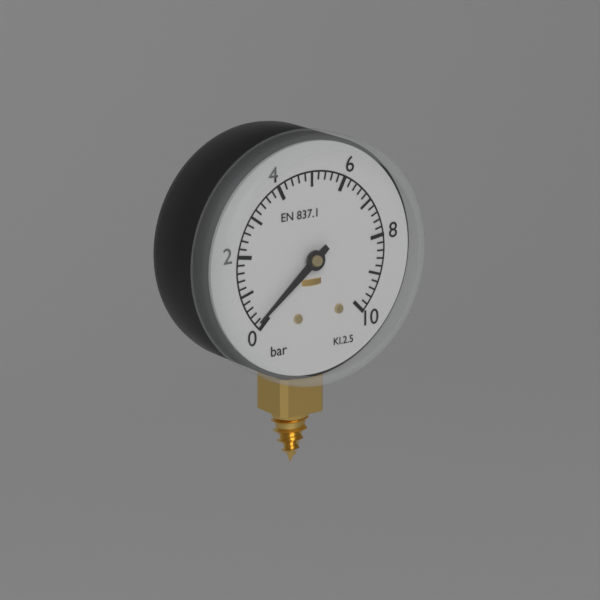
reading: 0.2 bar
